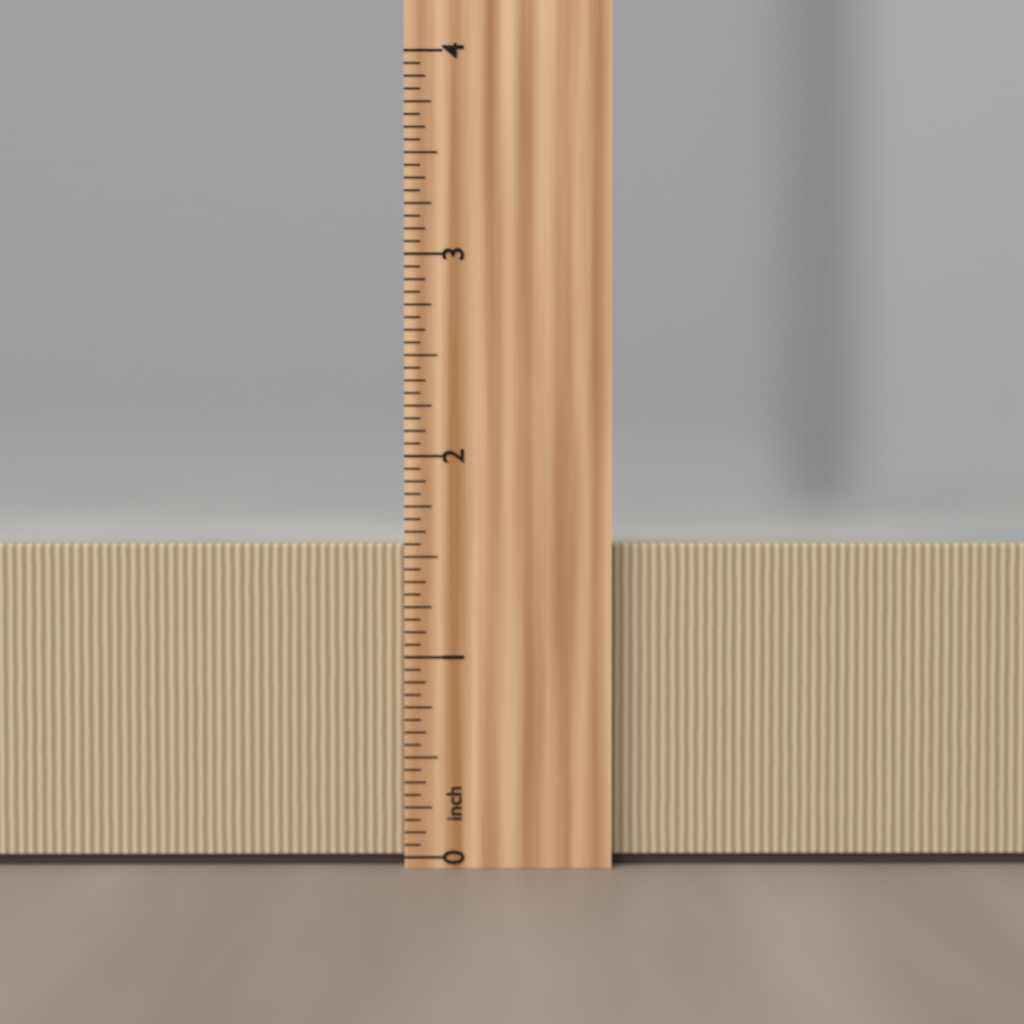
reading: 1.5625 inch
